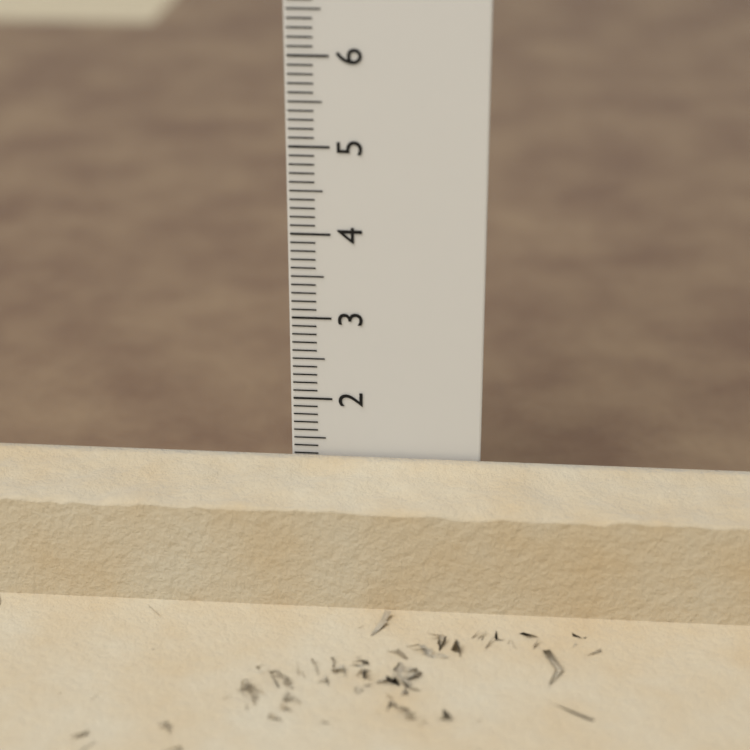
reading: 1.3 cm
